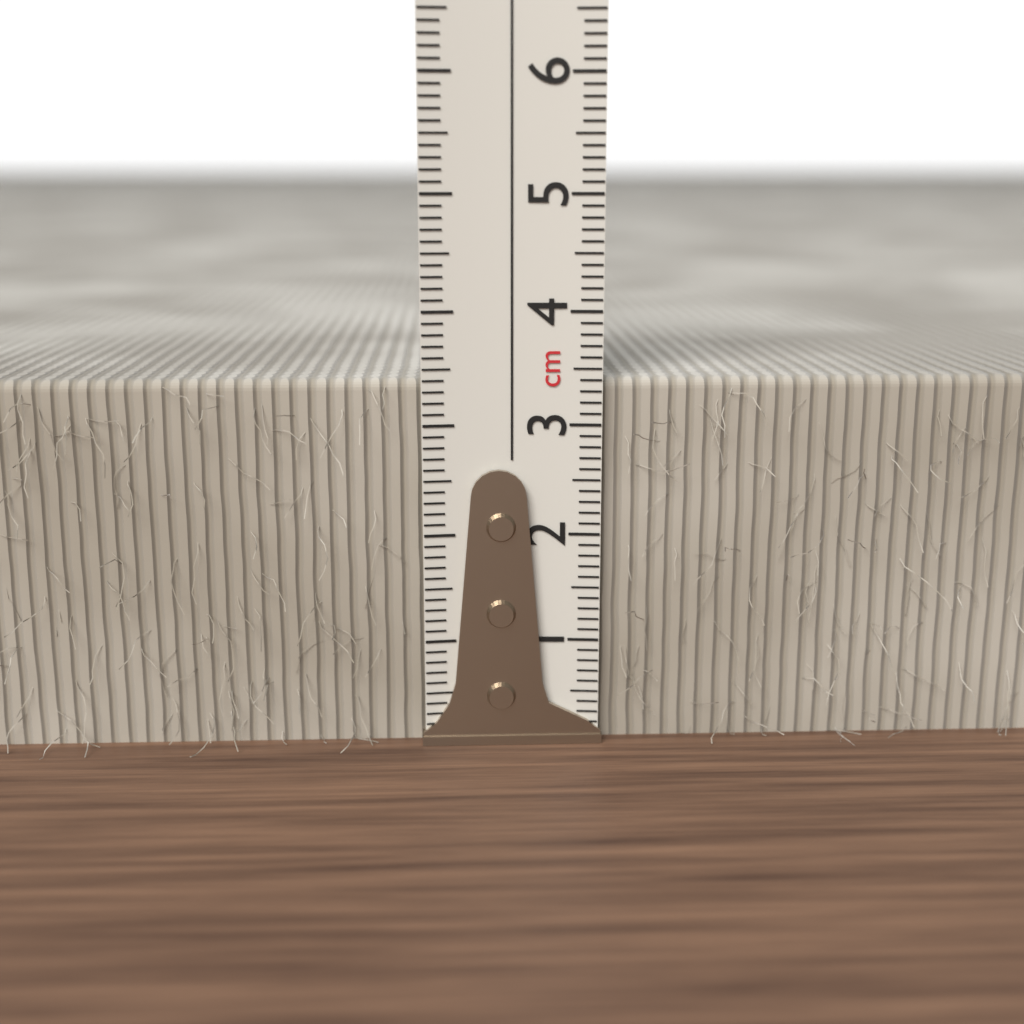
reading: 3.4 cm
